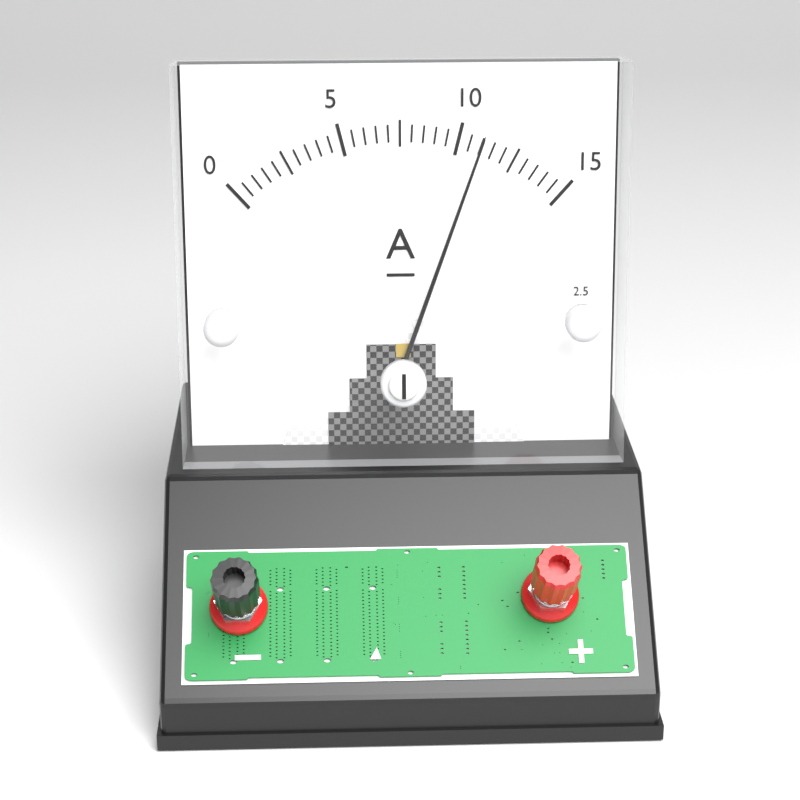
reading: 11.0 A
